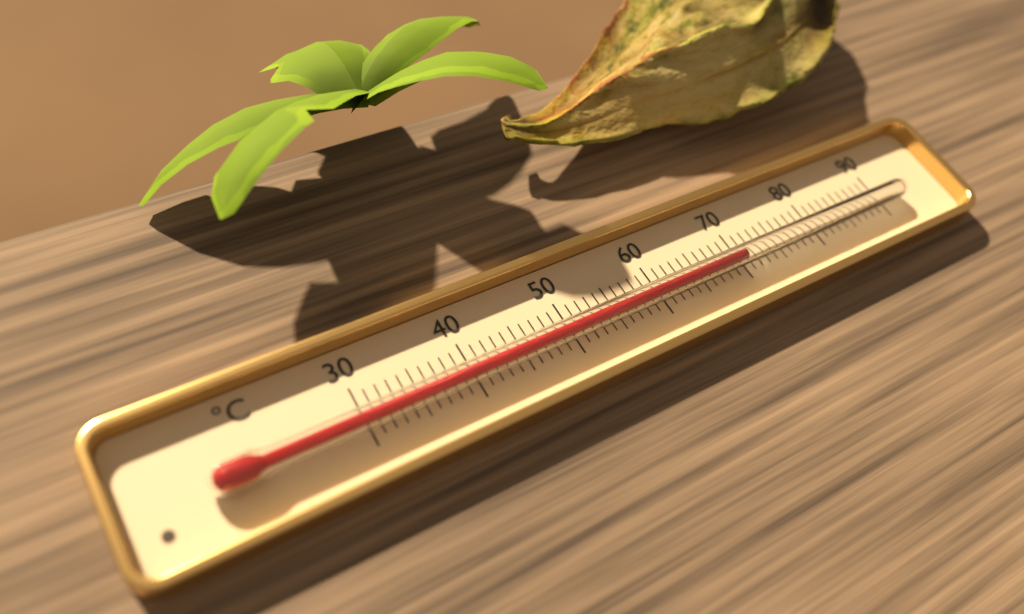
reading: 70 °C
